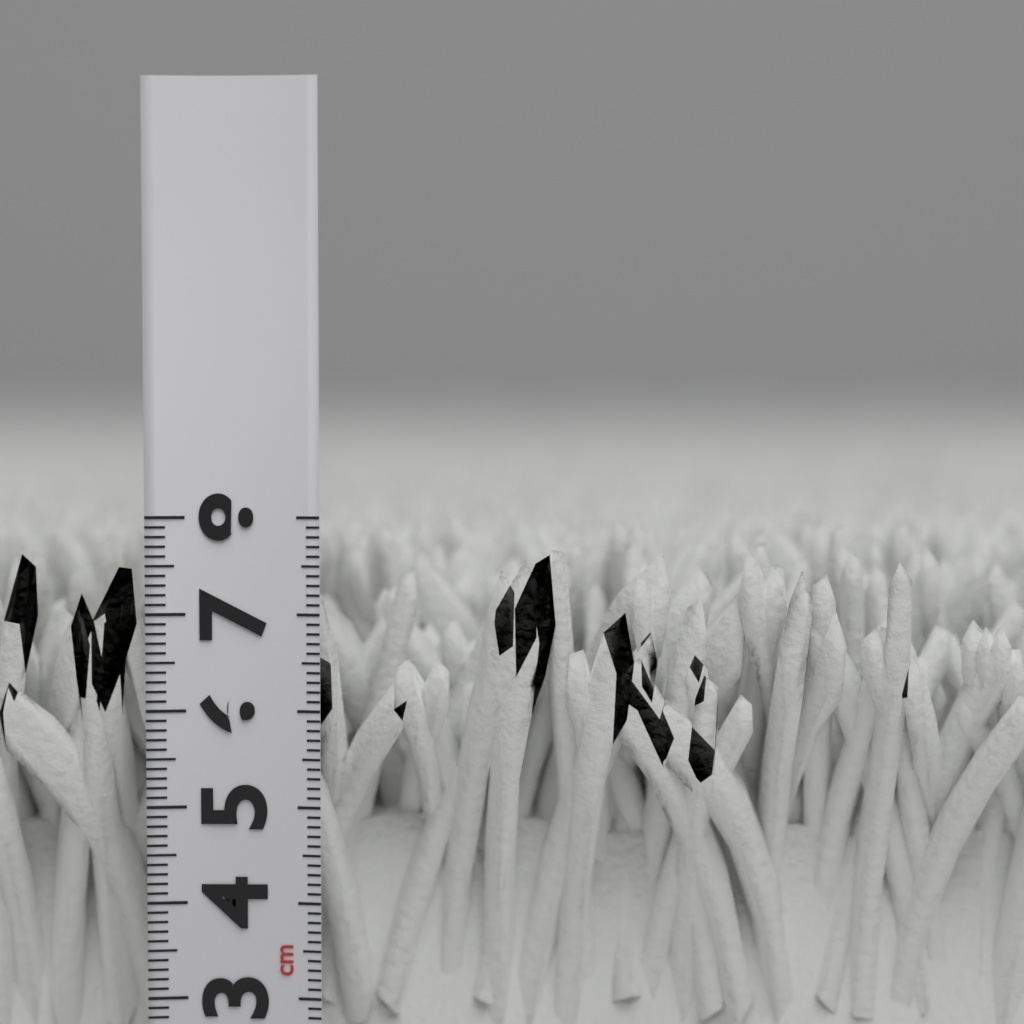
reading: 7.8 cm
